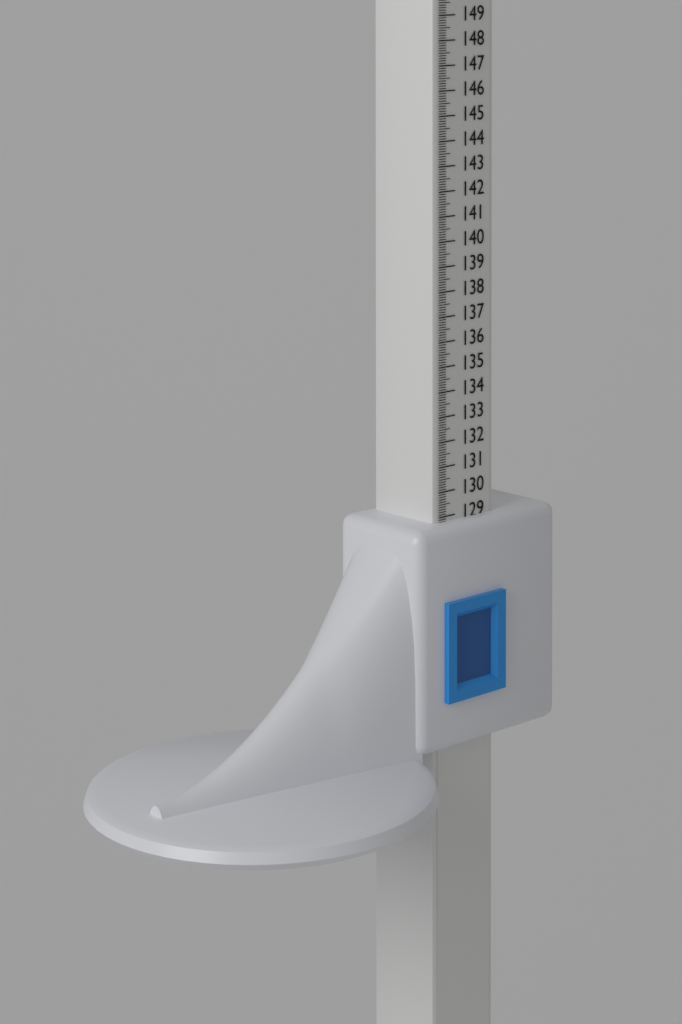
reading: 128.8 cm
